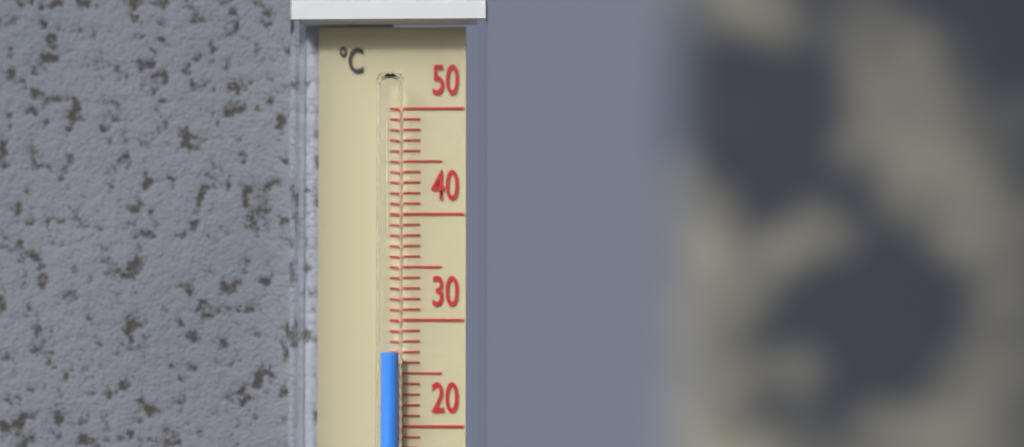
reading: 27 °C
